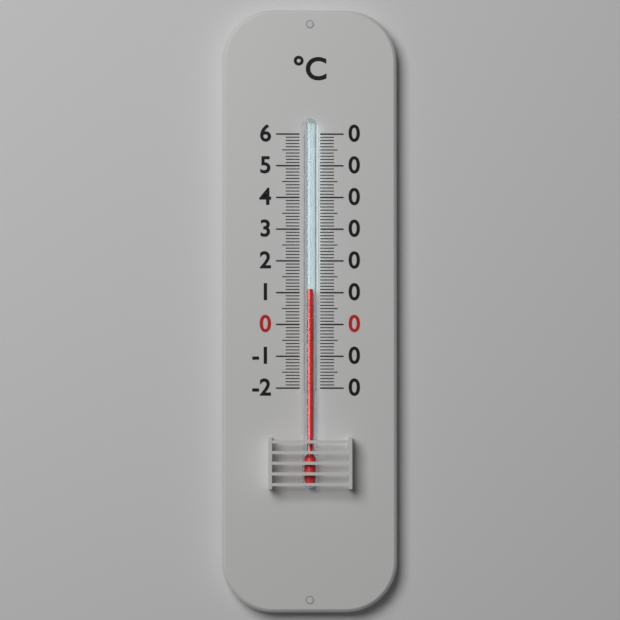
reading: 11 °C
